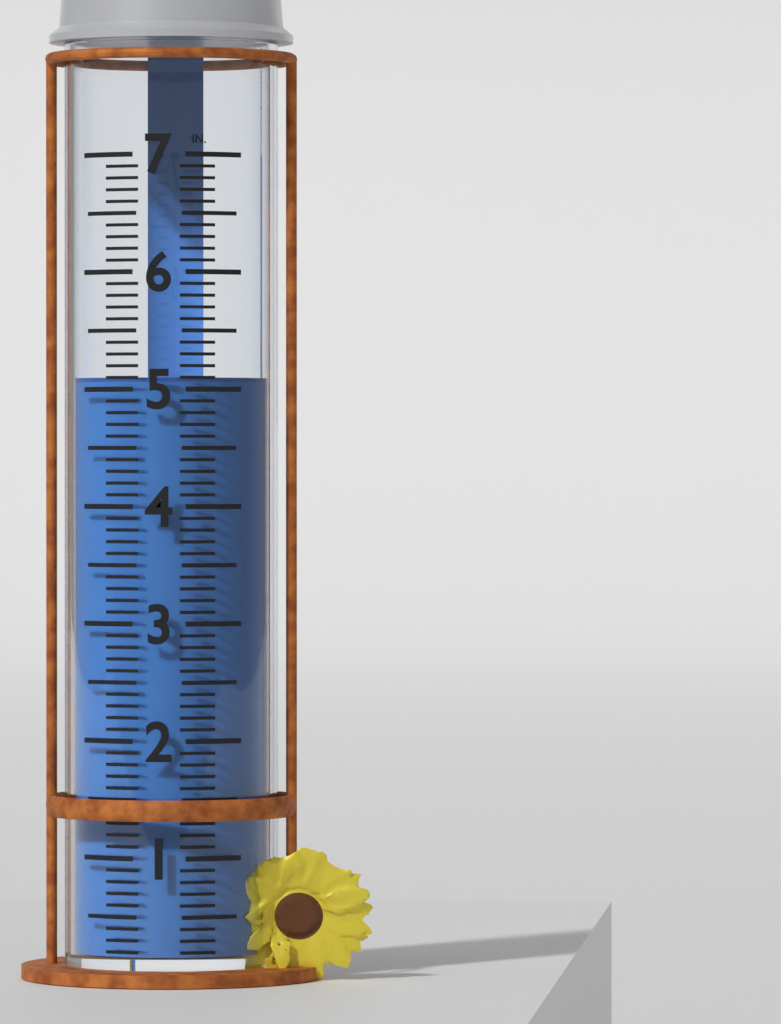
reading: 5.1 in
